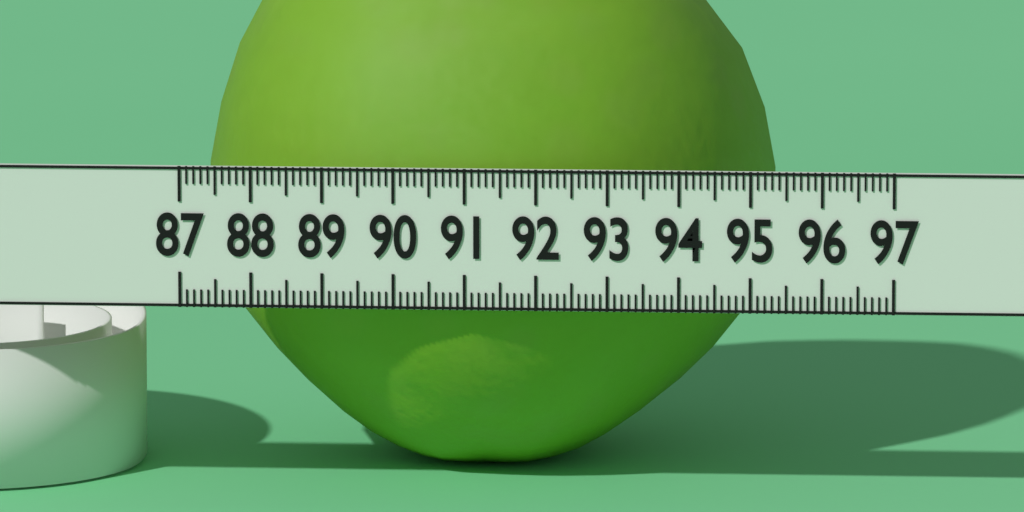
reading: 95.2 (no unit)
